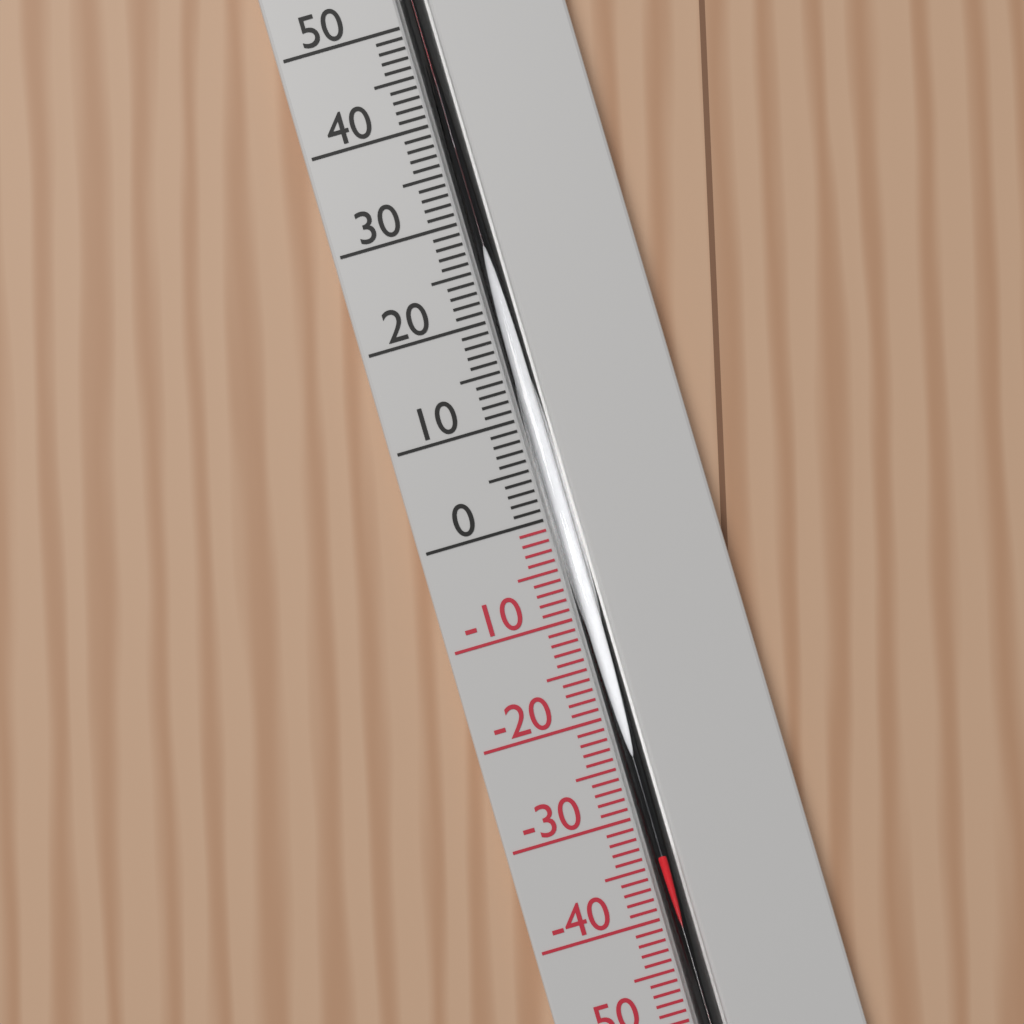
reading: -34 °C
